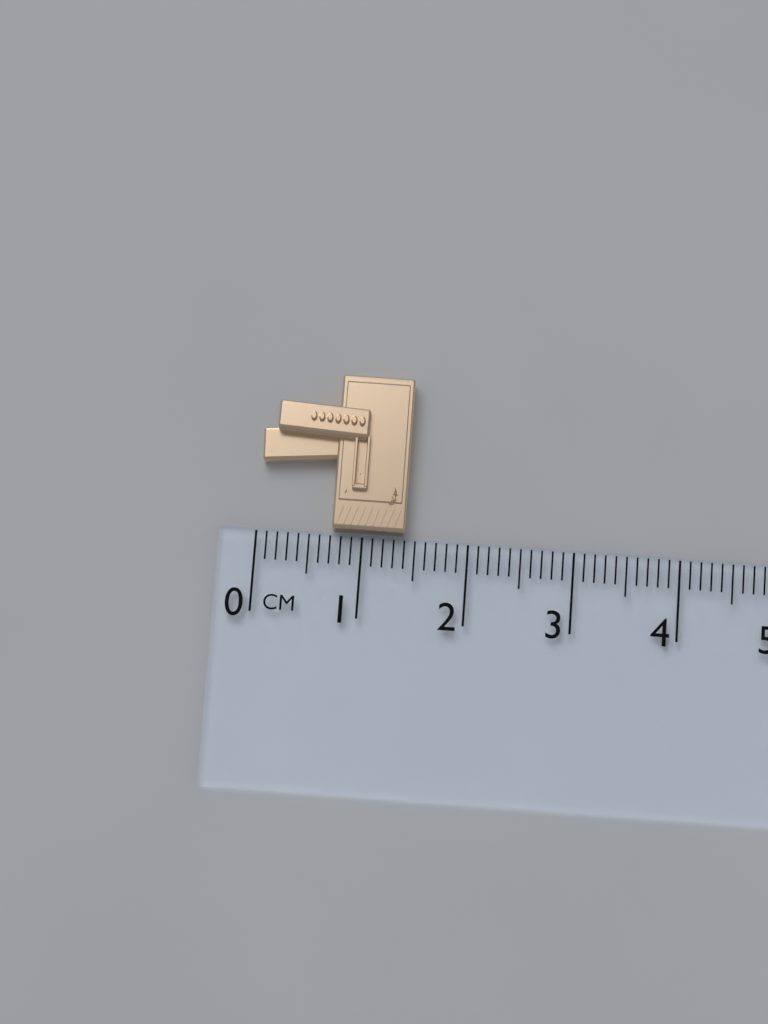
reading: 1.4 cm
